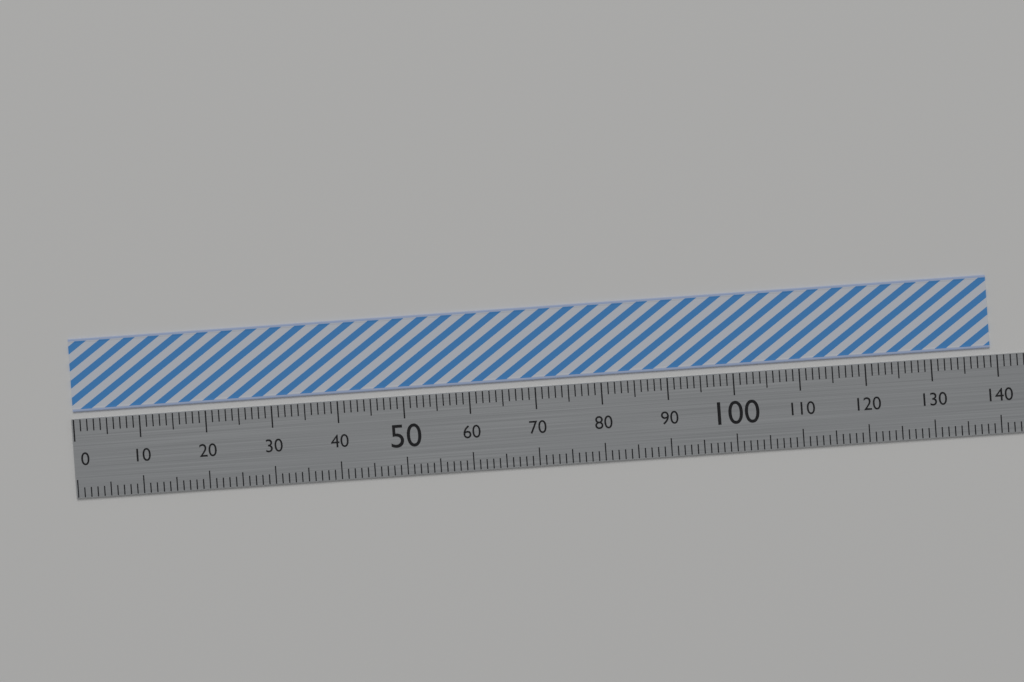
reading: 139 (no unit)
